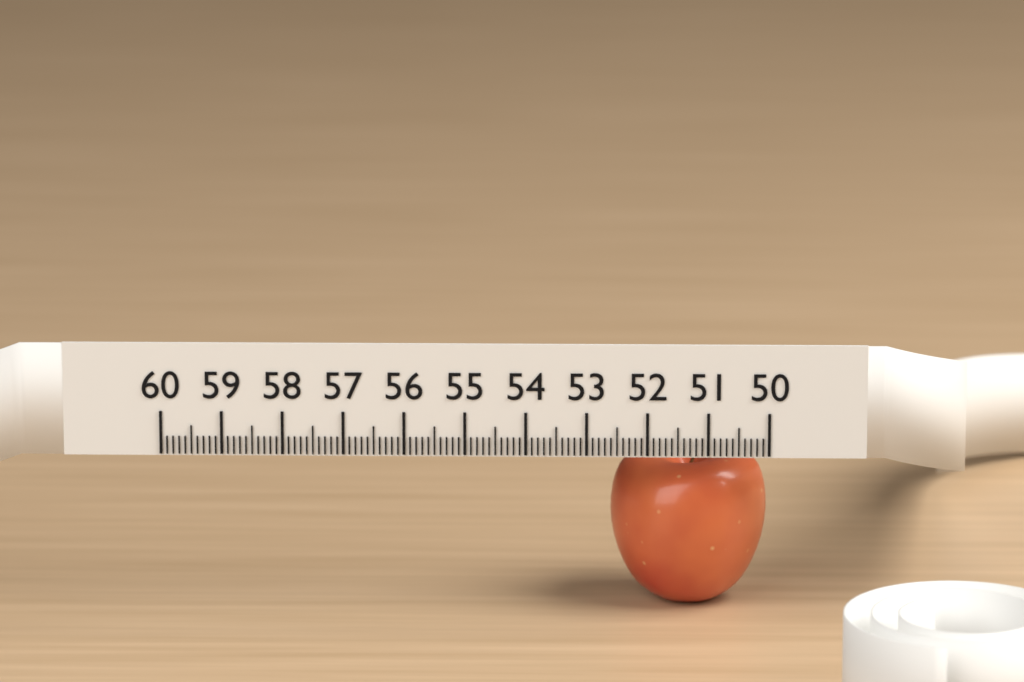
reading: 52.6 (no unit)
